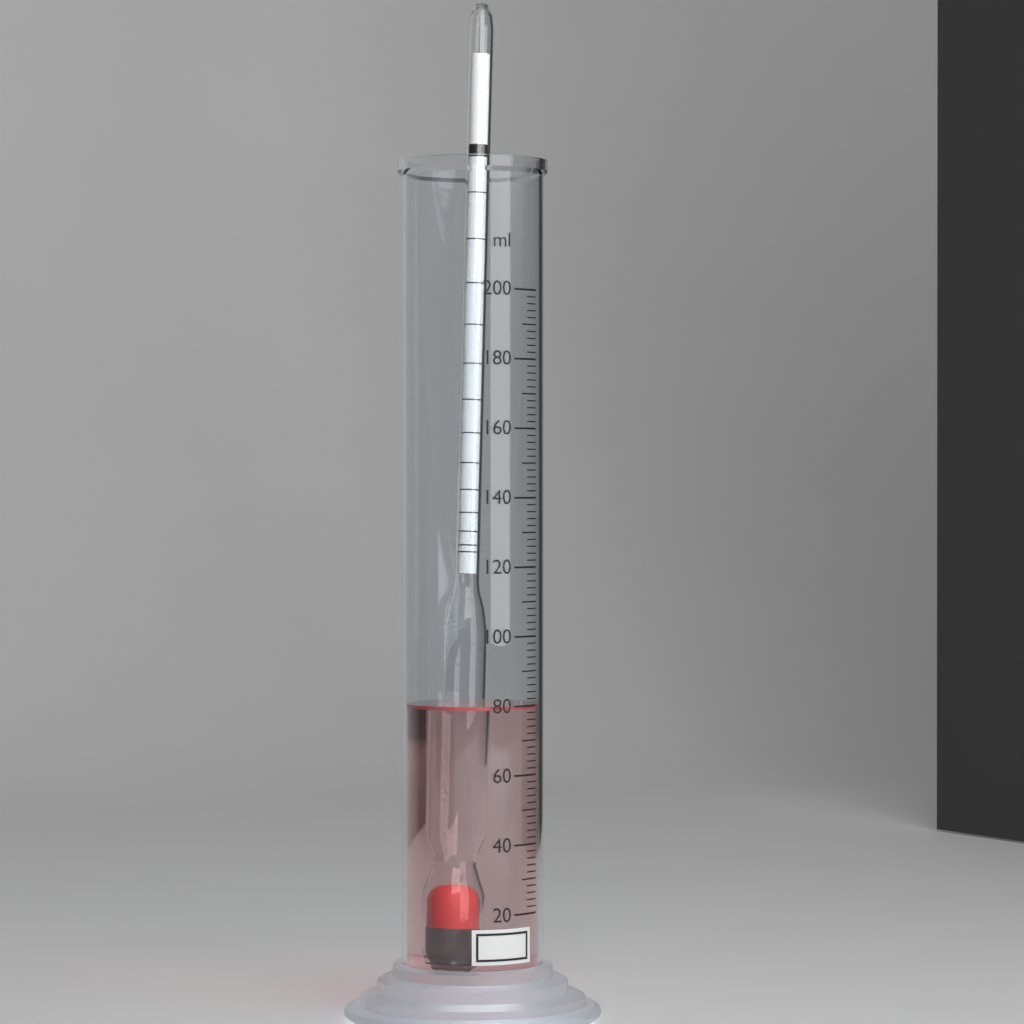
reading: 80 ml
